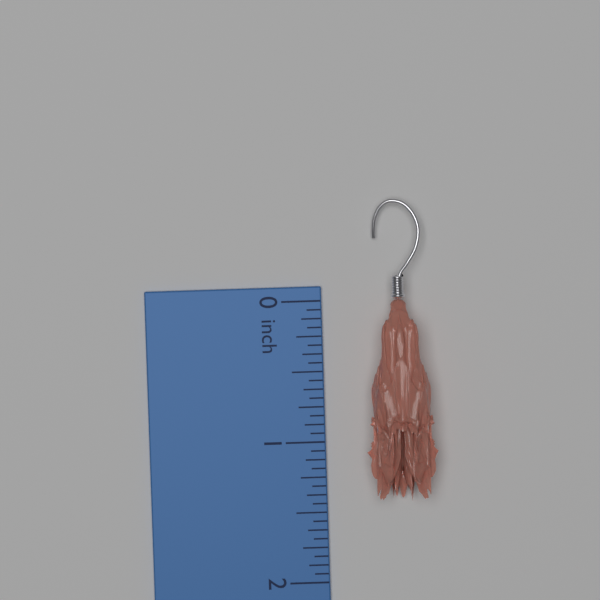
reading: 1.4375 inch
